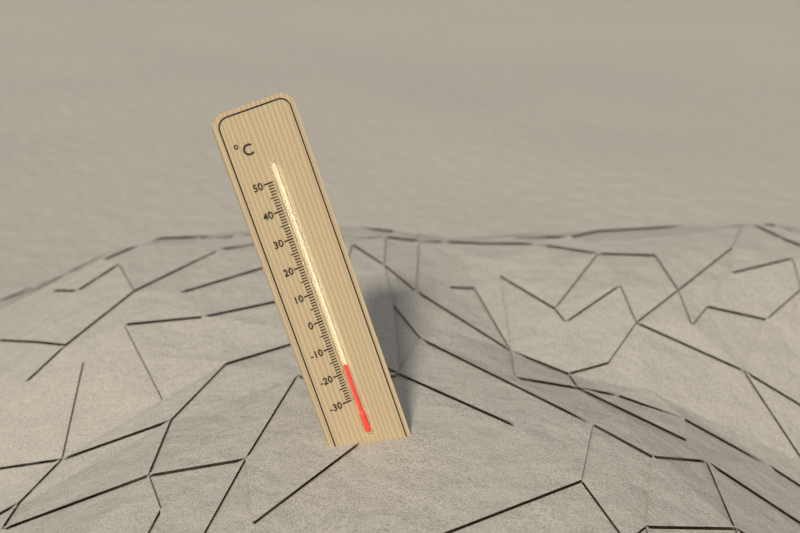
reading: -17 °C
